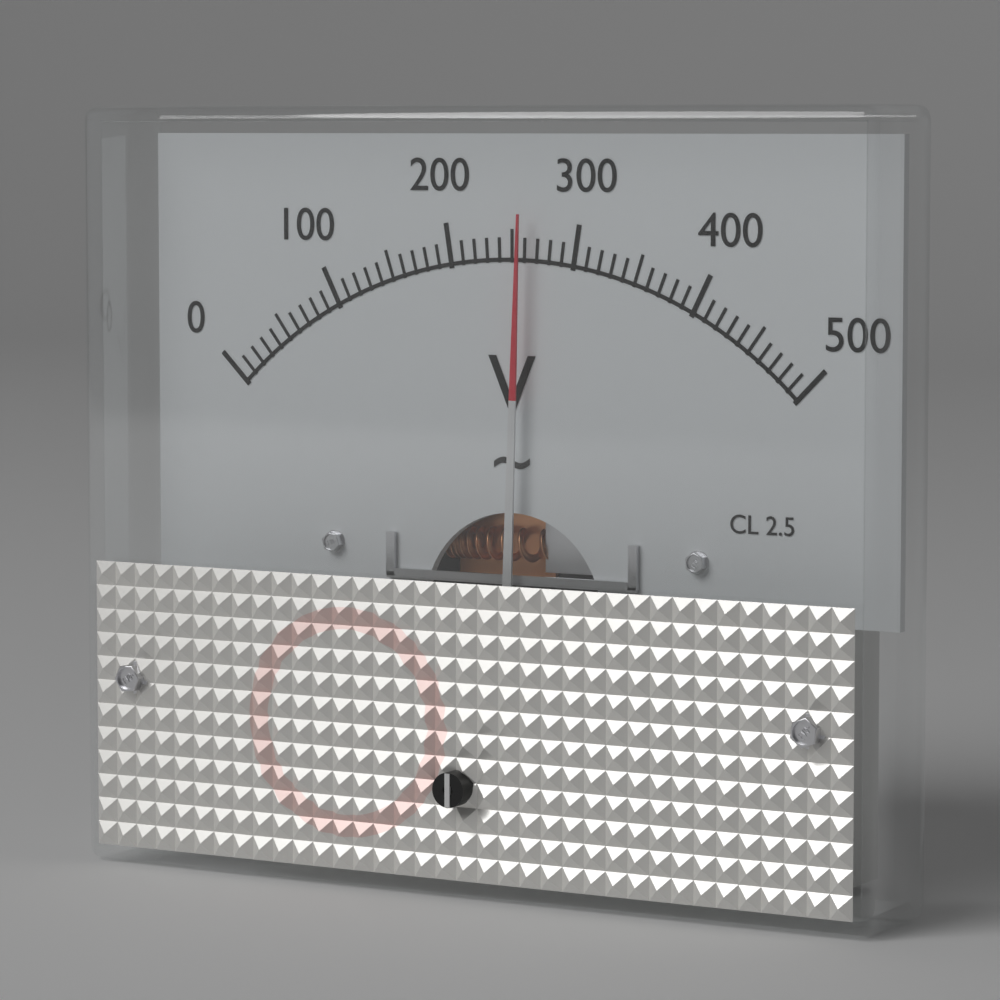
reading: 260 V
